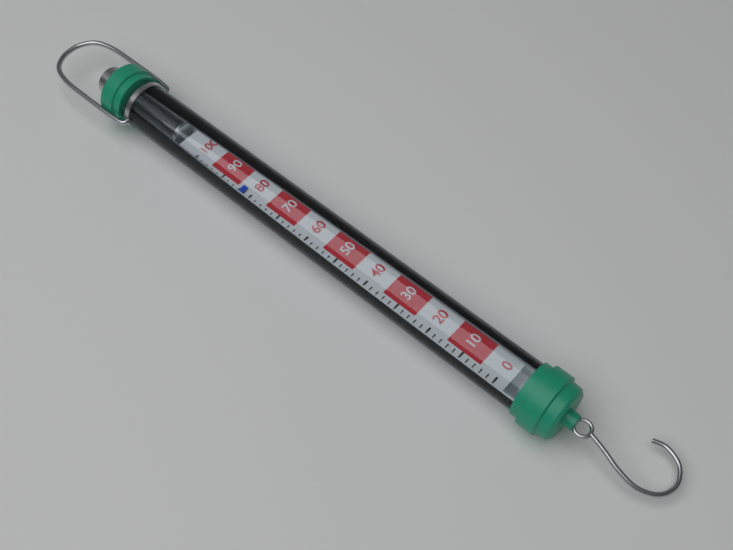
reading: 82 (no unit)
